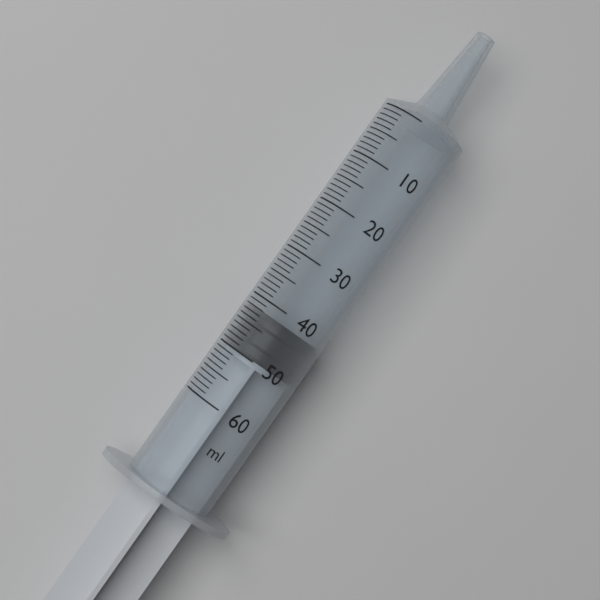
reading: 42 ml
